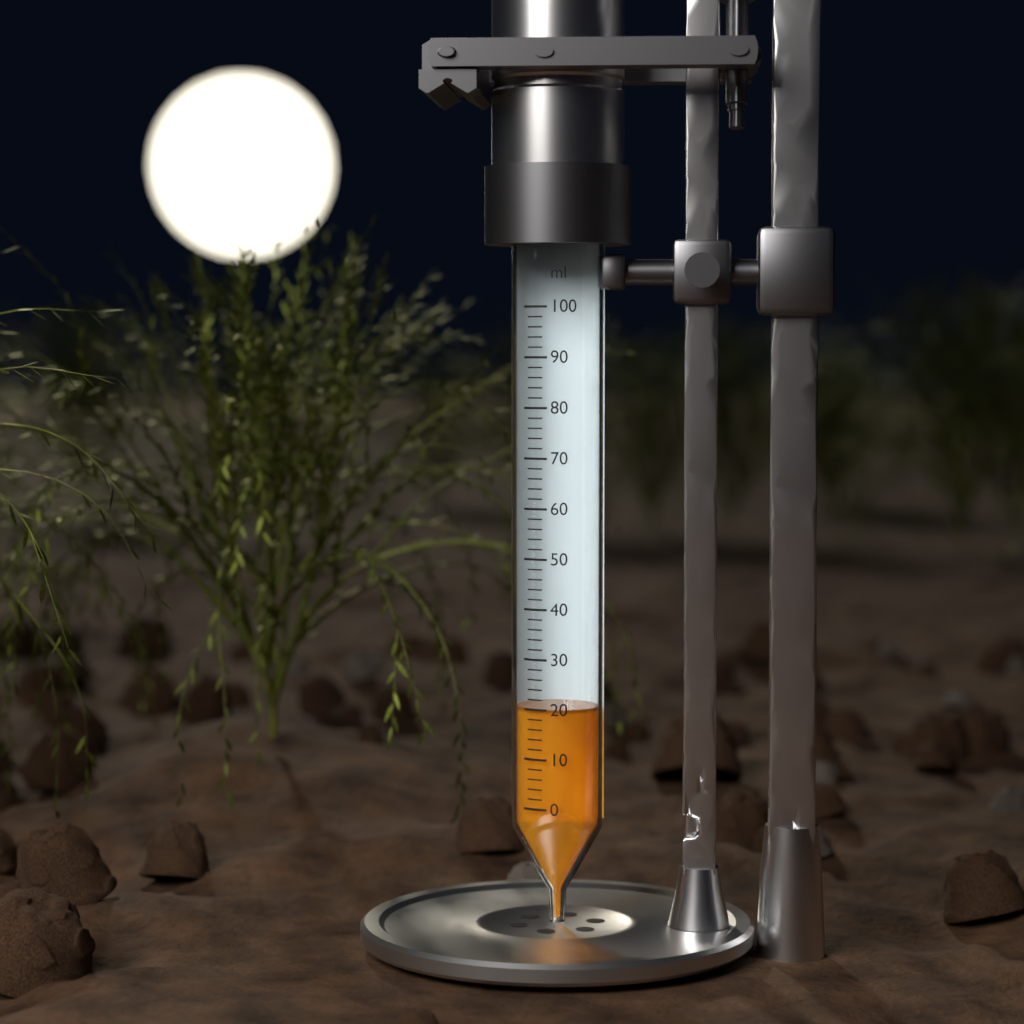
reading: 20 ml
